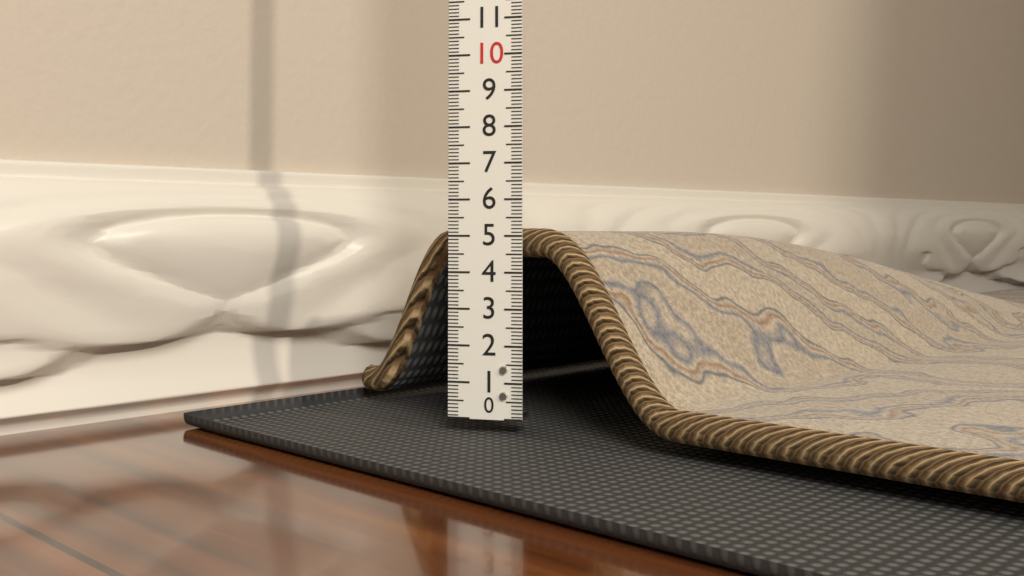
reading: 5.2 (no unit)
